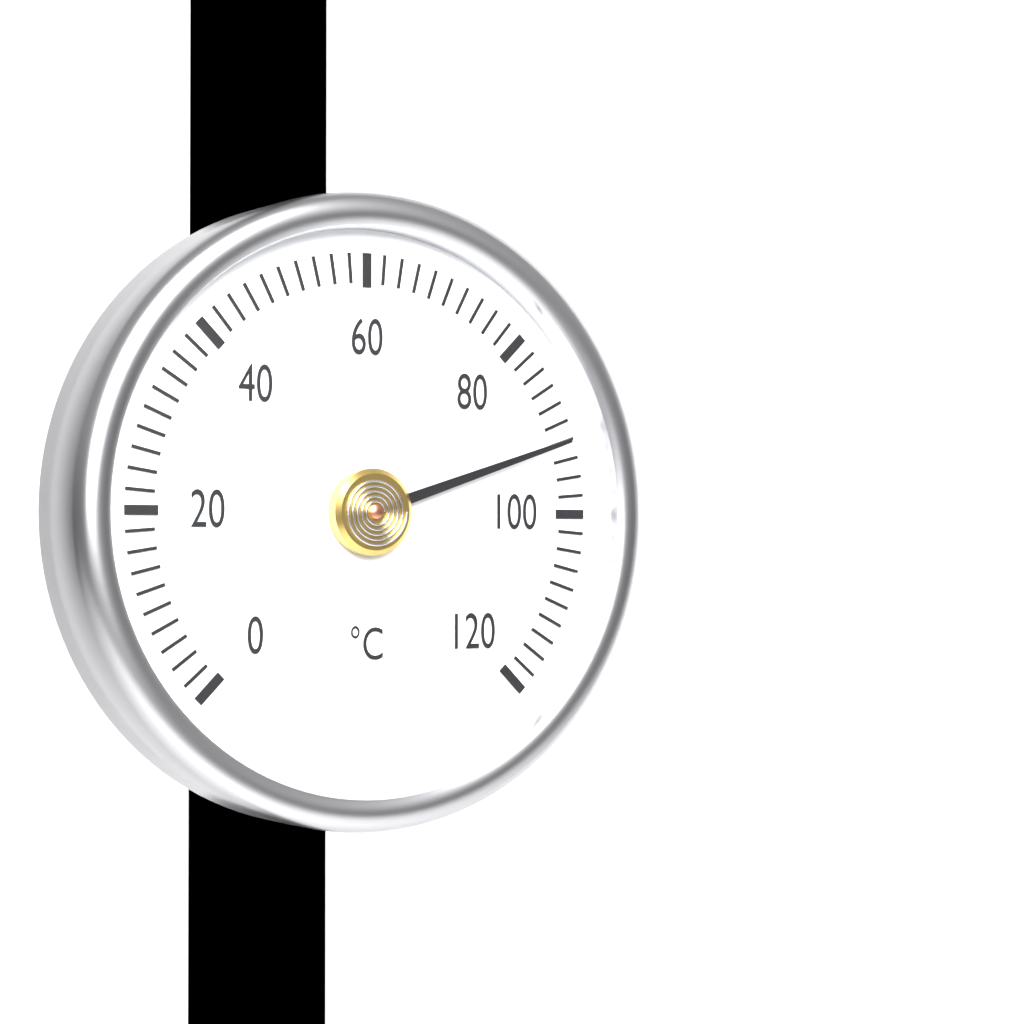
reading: 92 °C
